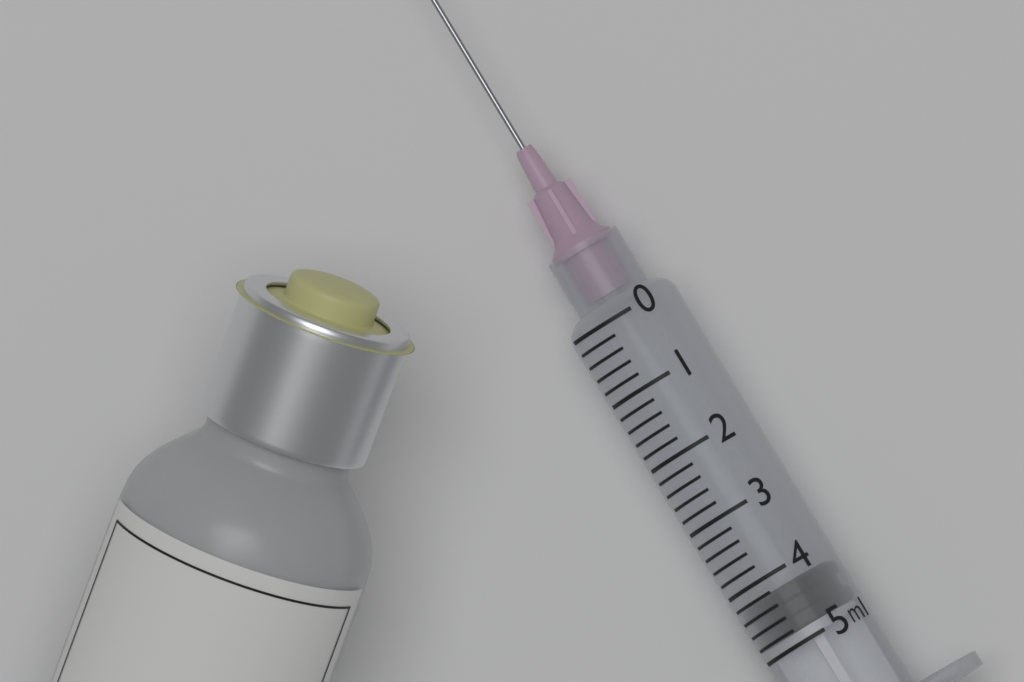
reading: 4.2 ml
